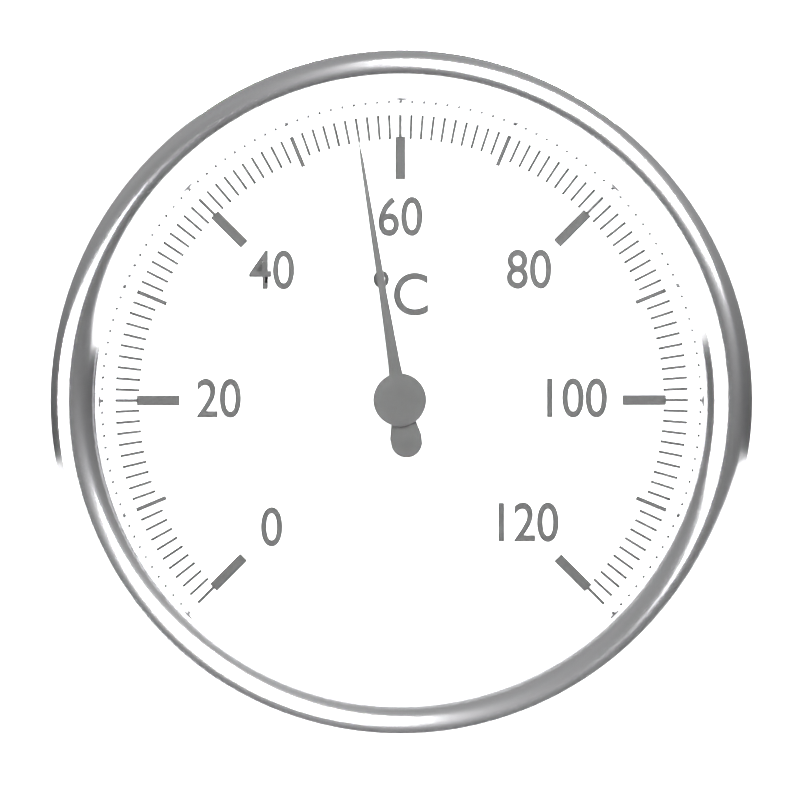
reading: 56 °C
